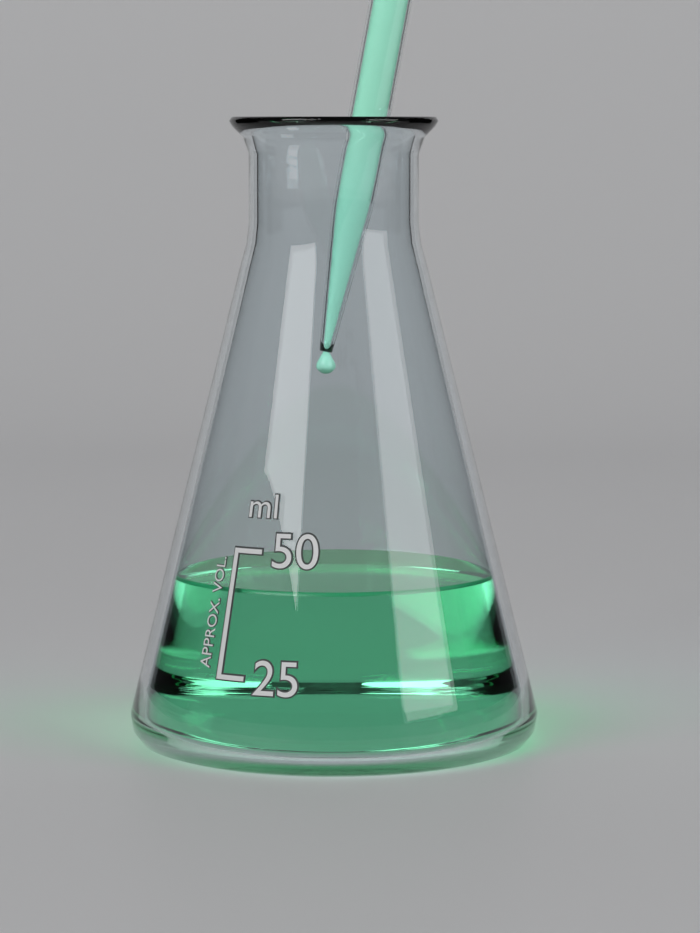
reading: 42 ml
